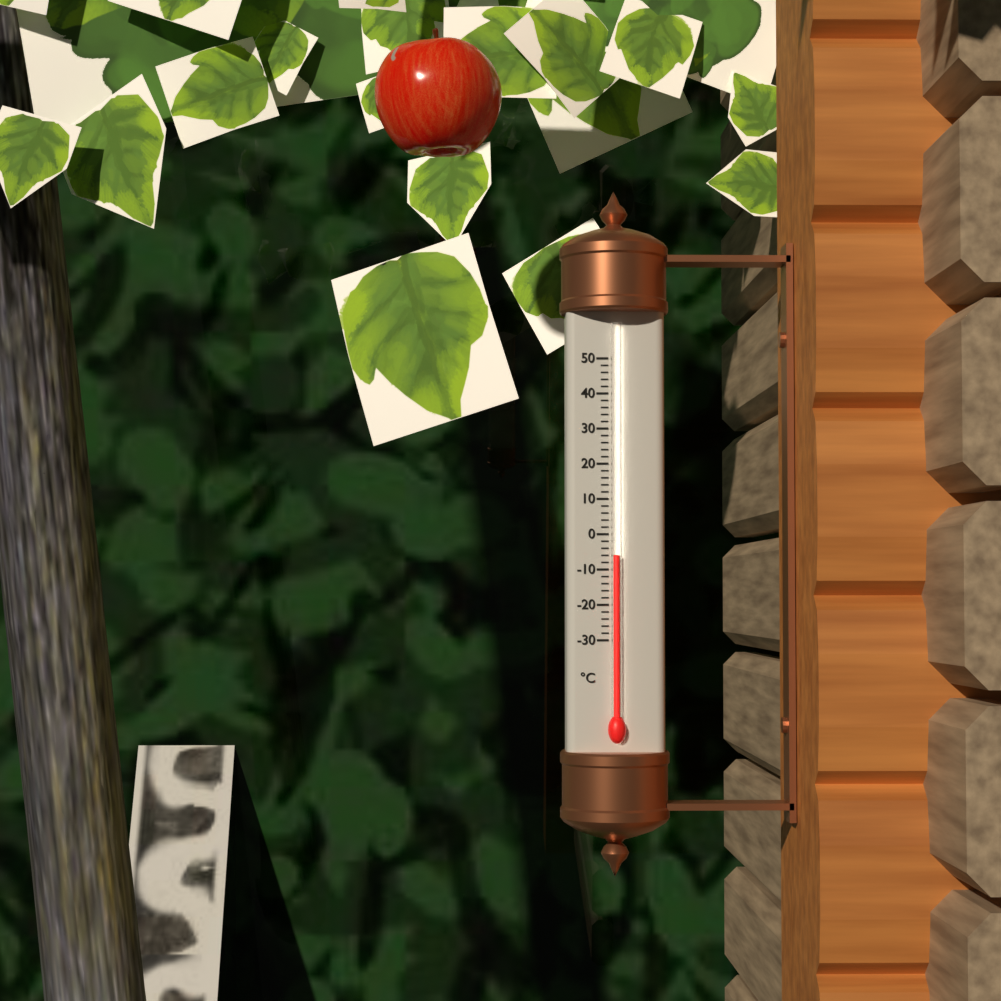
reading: -6 °C
